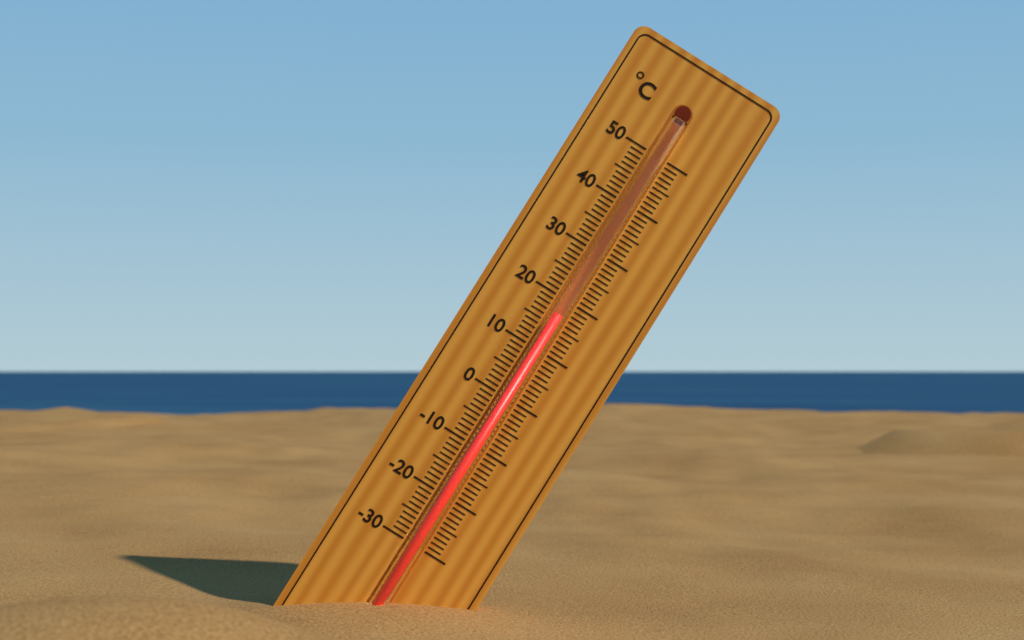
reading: 17 °C
